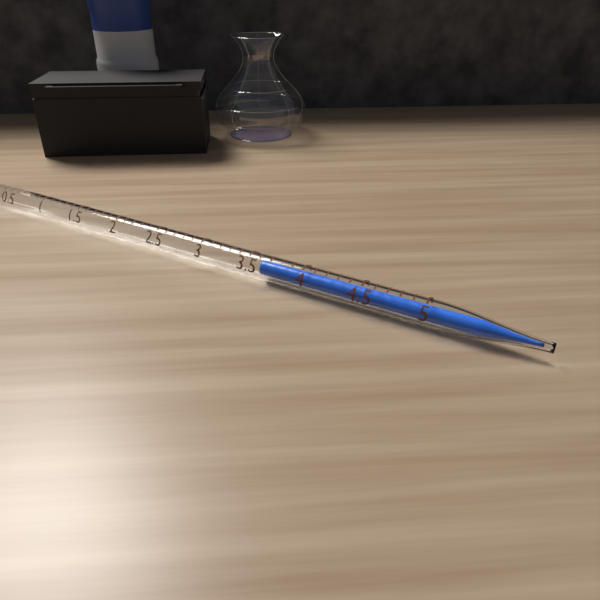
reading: 3.6 ml
